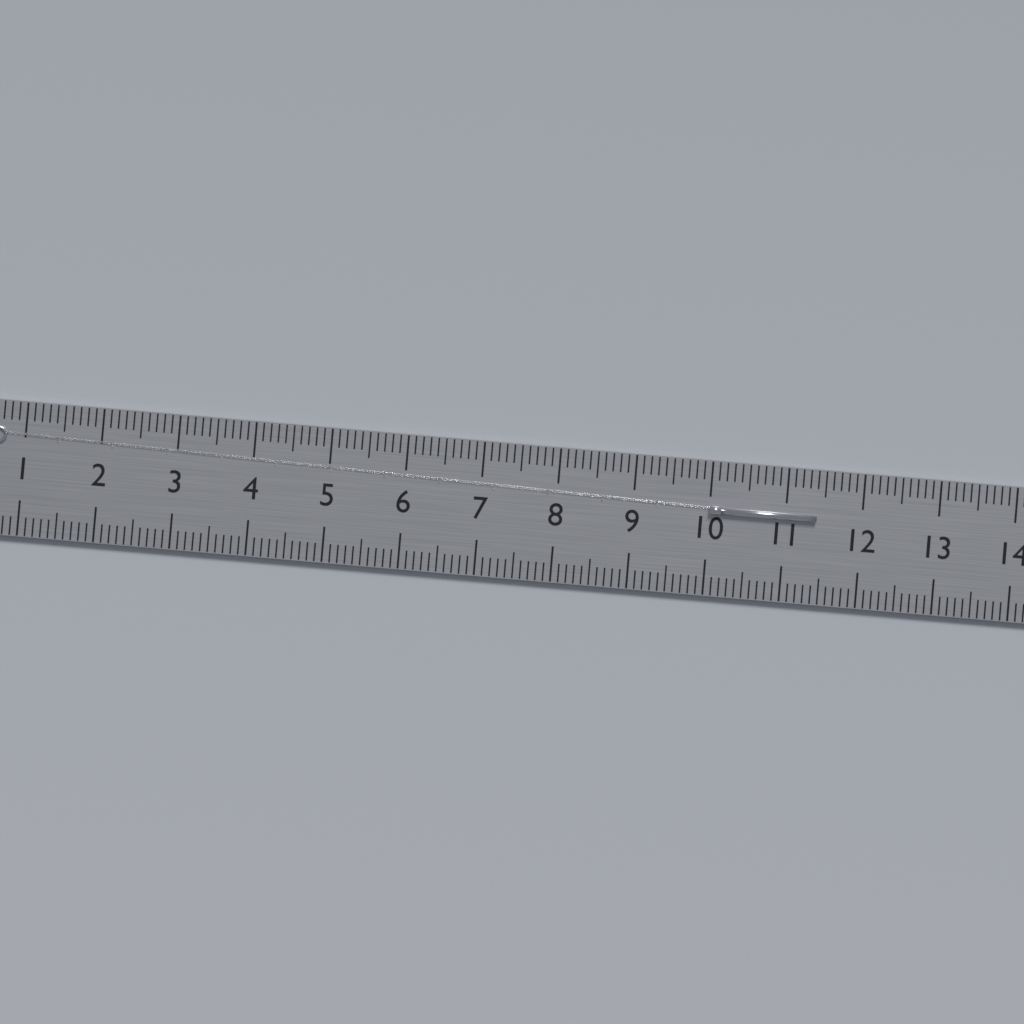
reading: 11.4 cm
